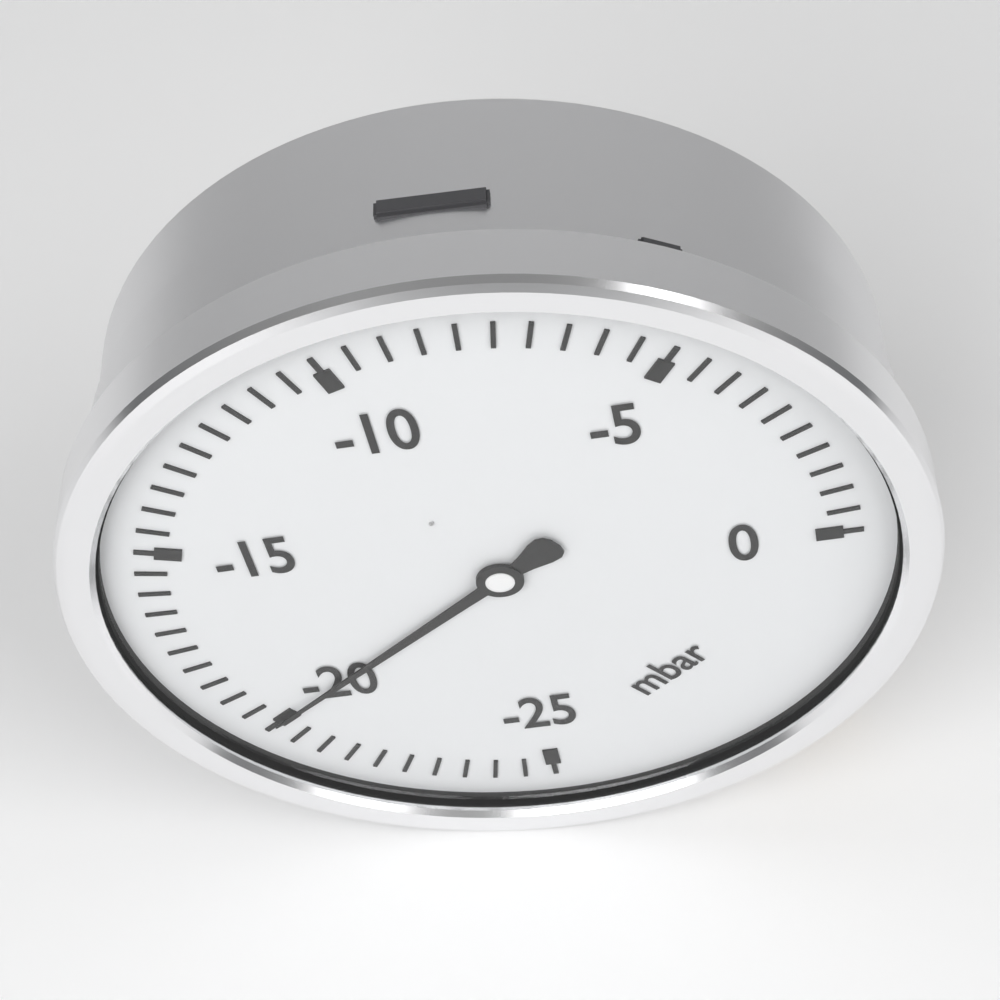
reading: -20.0 mbar
